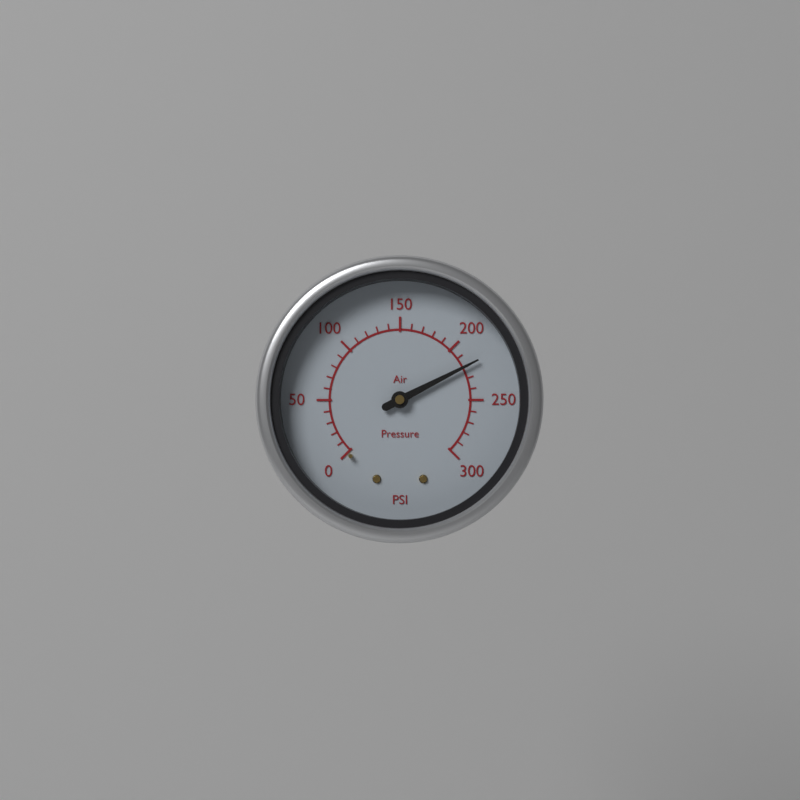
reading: 220 psi
